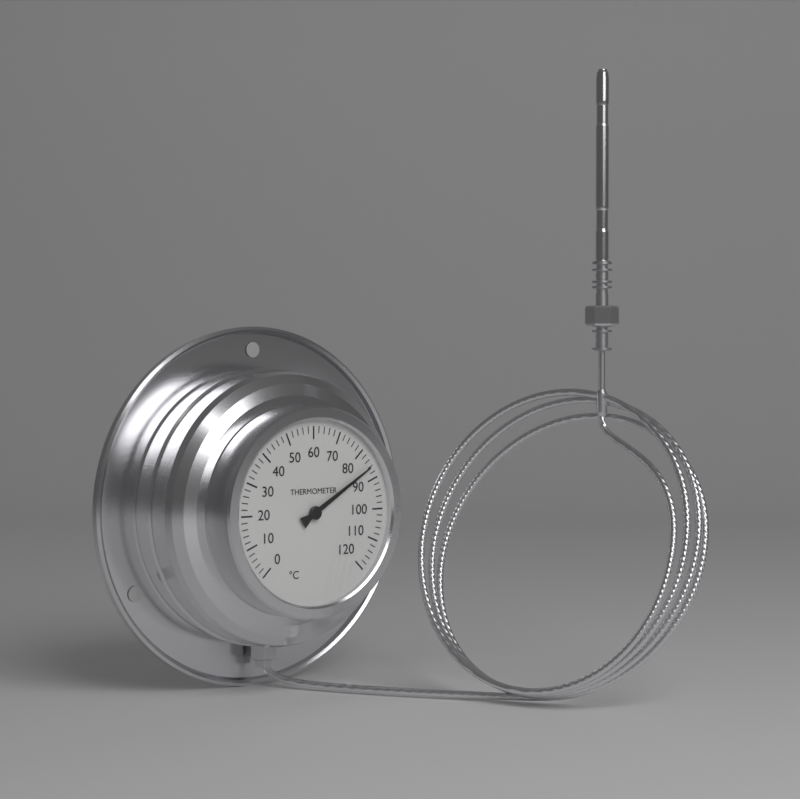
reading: 86 °C
